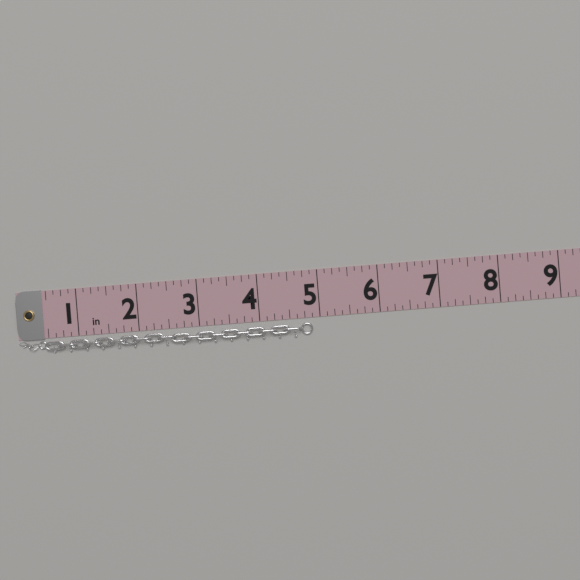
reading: 4.875 in
